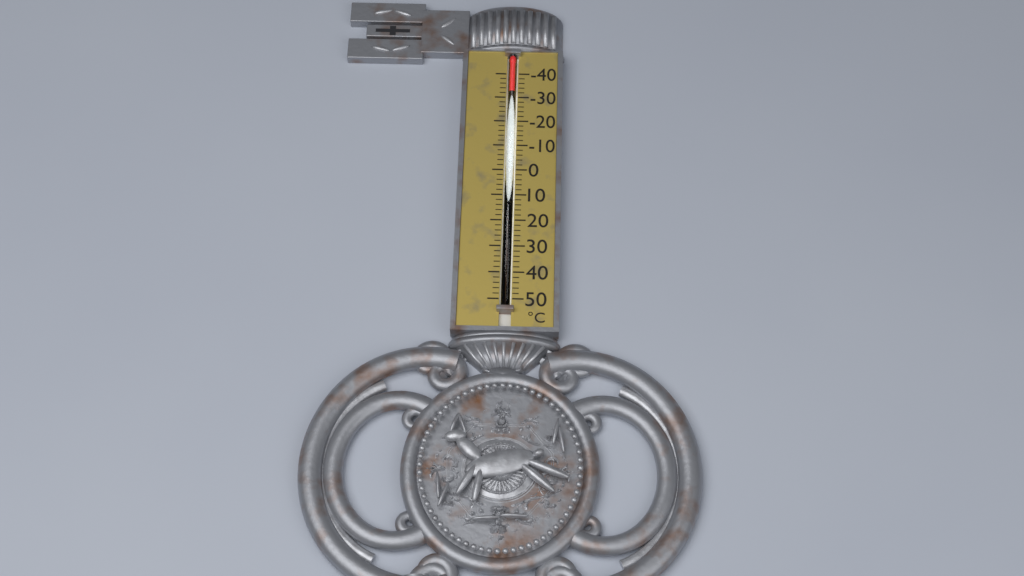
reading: -32 °C
